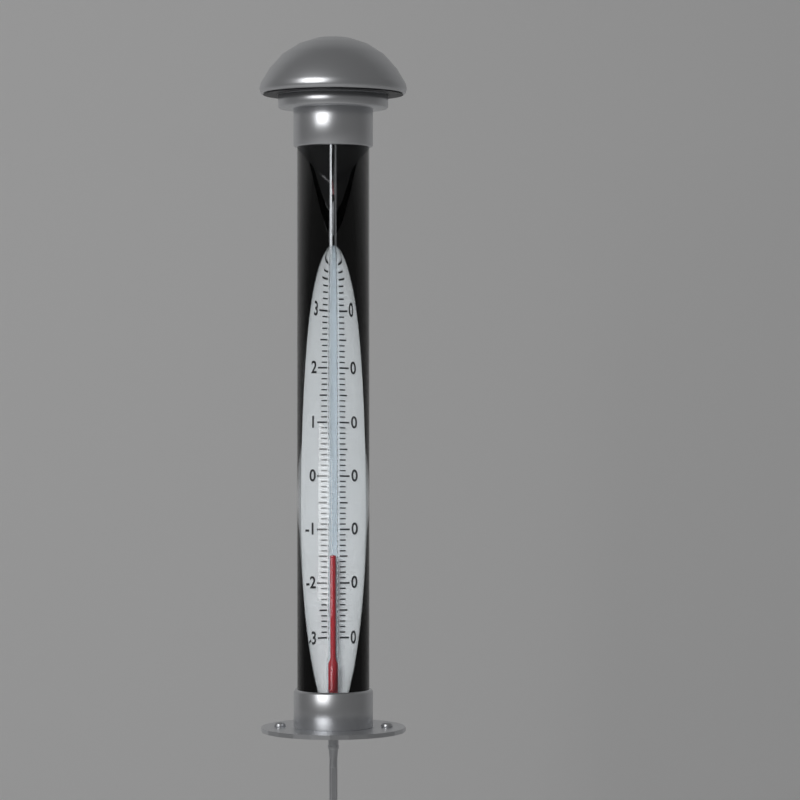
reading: -15 °C
